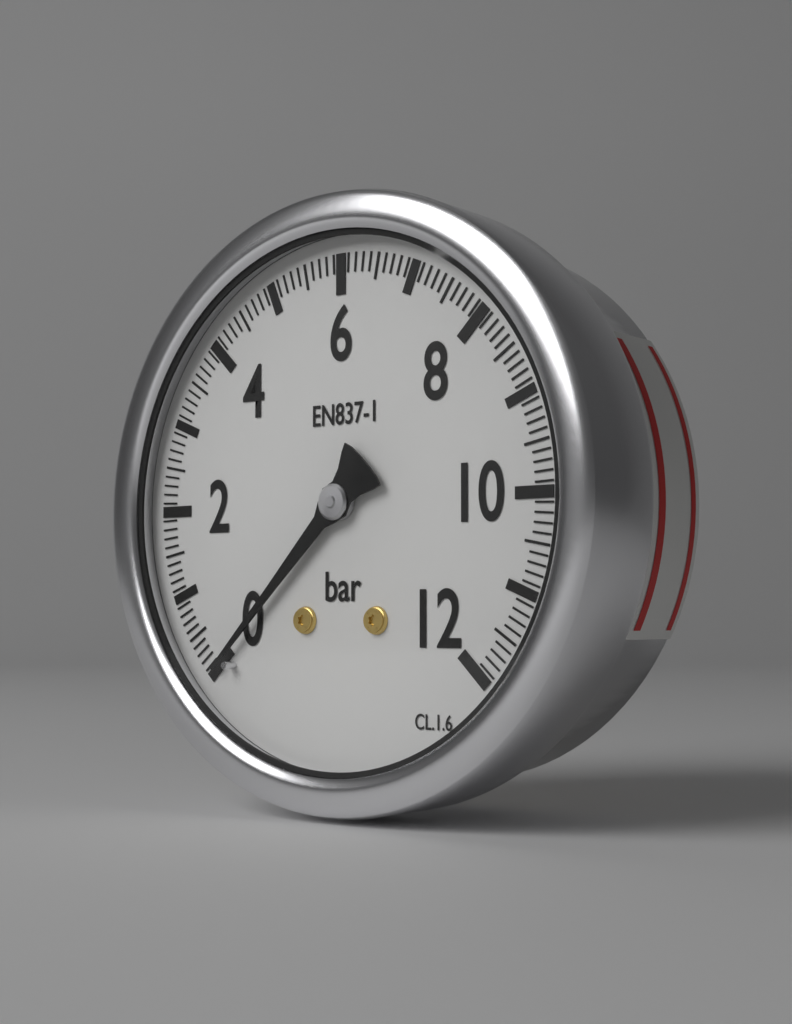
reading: 0.0 bar
